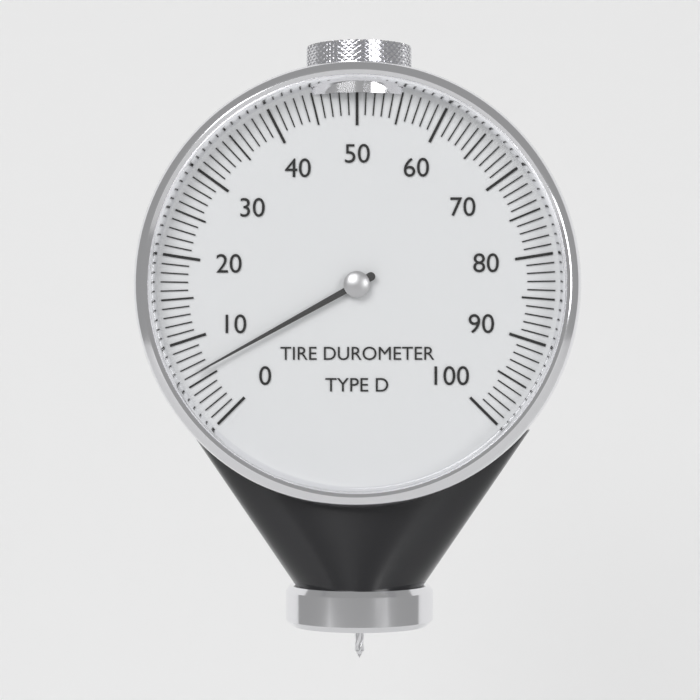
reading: 6 (no unit)
